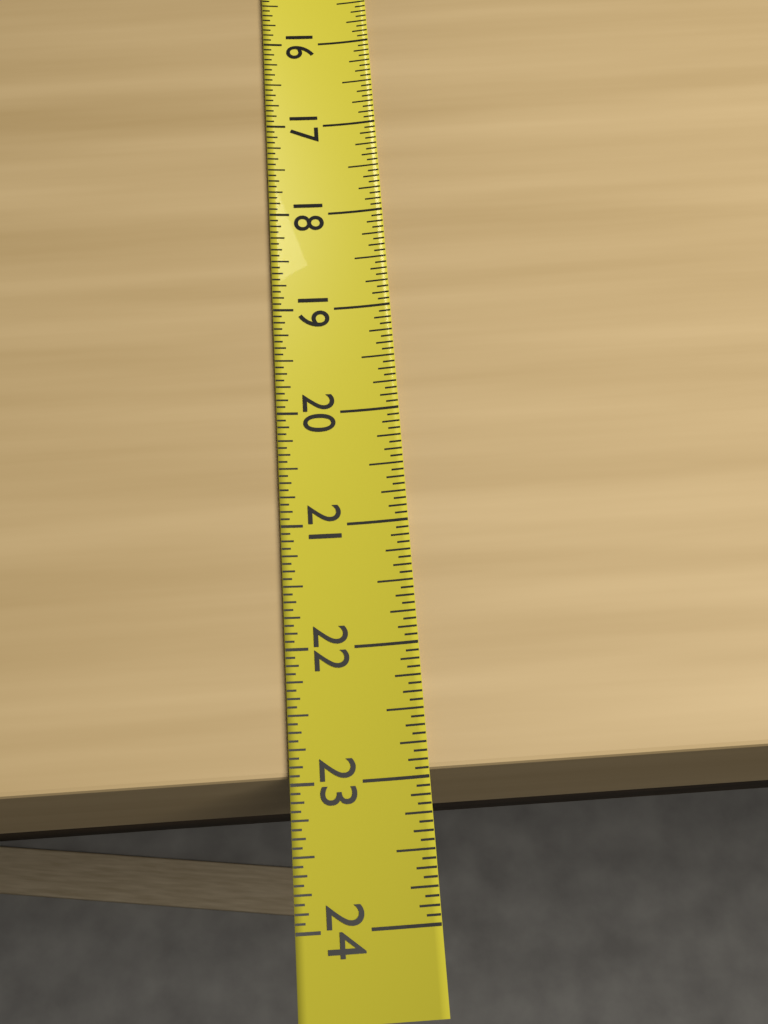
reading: 22.9375 (no unit)
